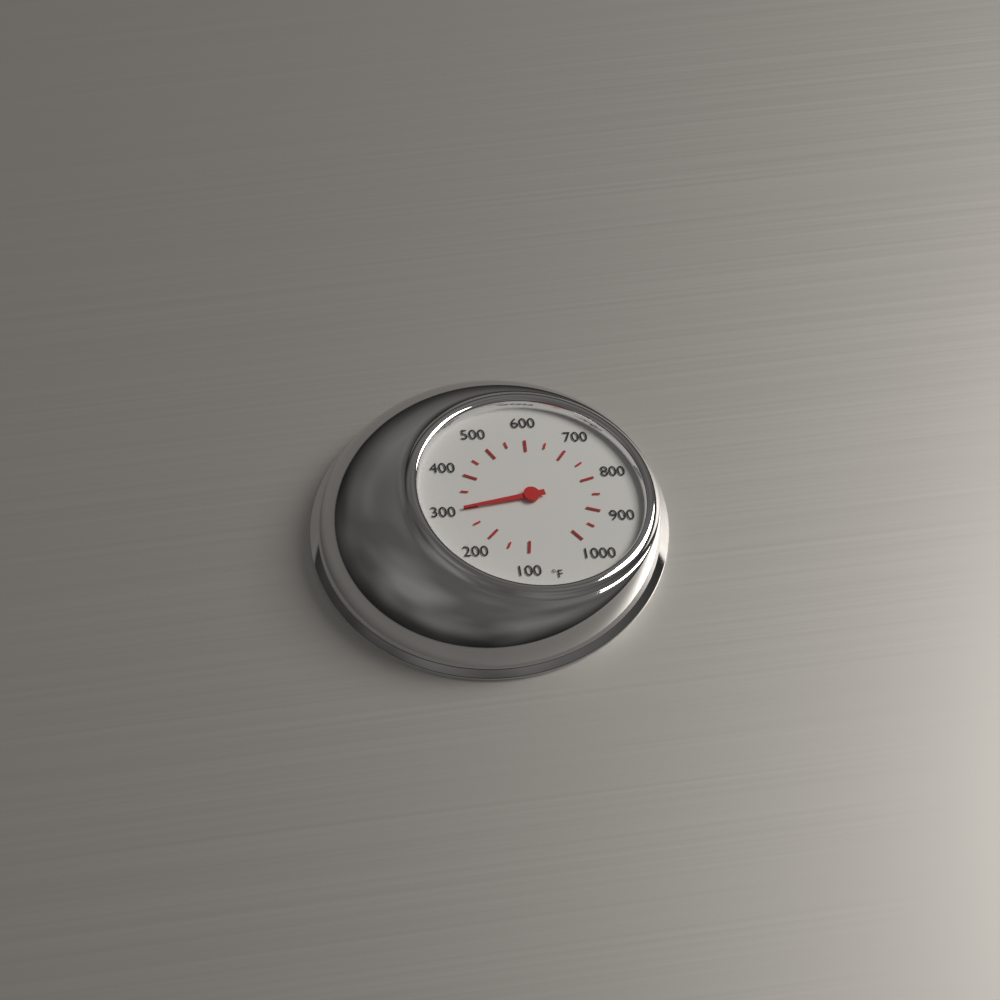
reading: 300 °F
